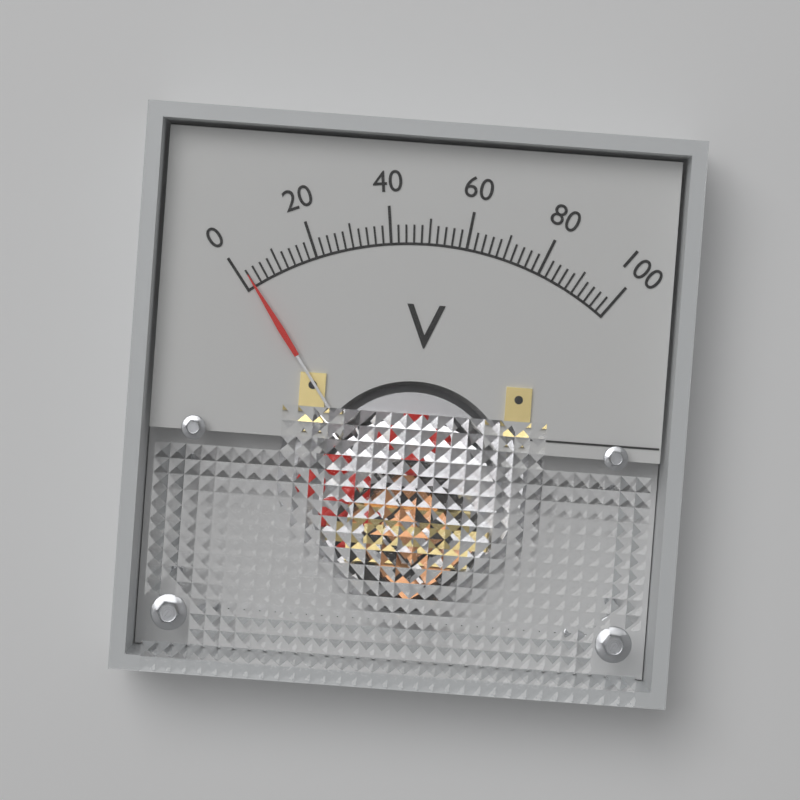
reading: 2 V
